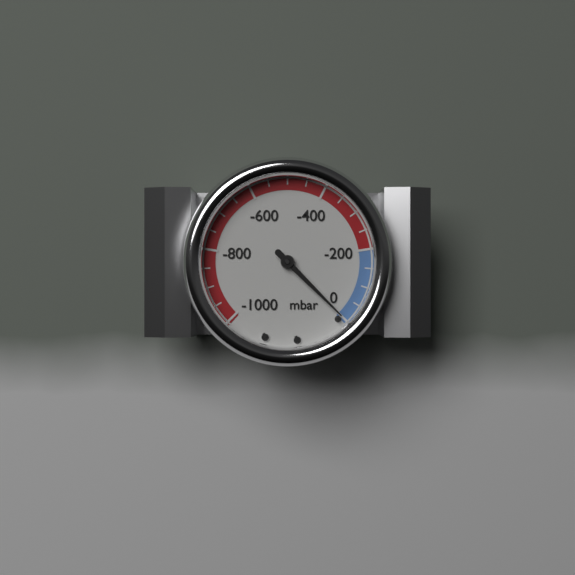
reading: 0 mbar
